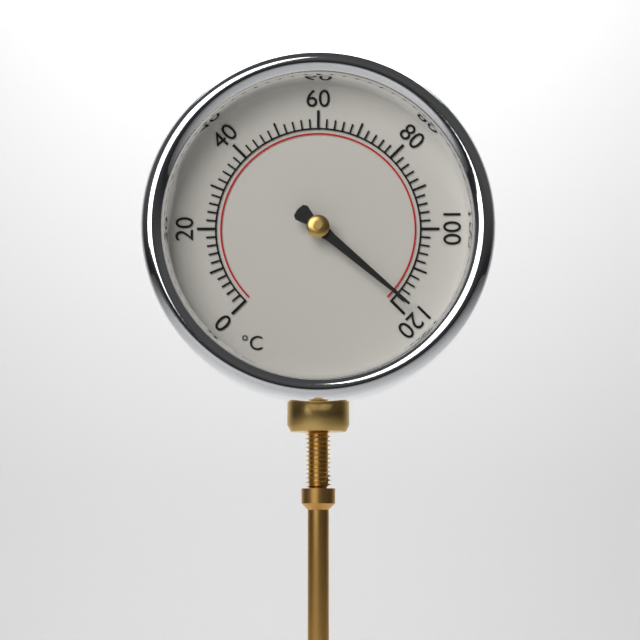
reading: 118 °C
